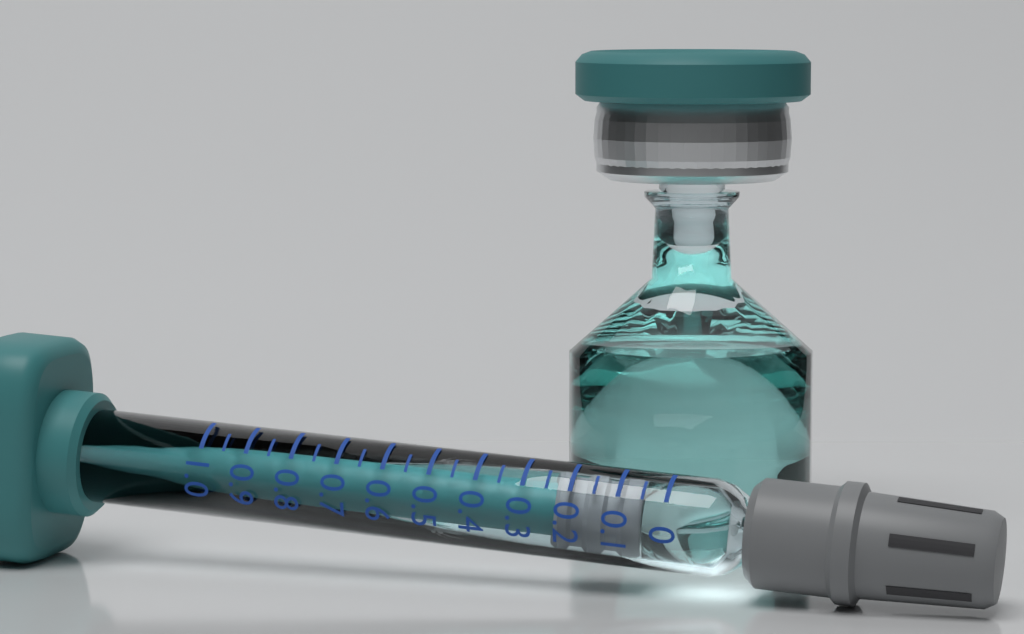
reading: 0.05 (no unit)
